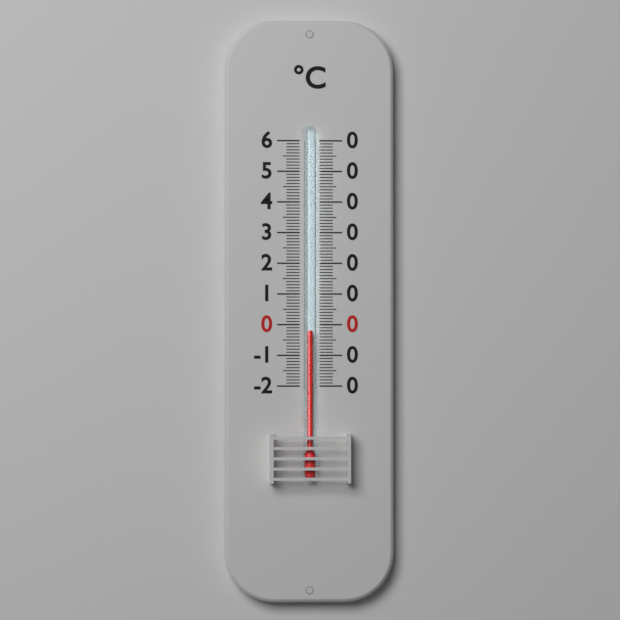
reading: -2 °C
